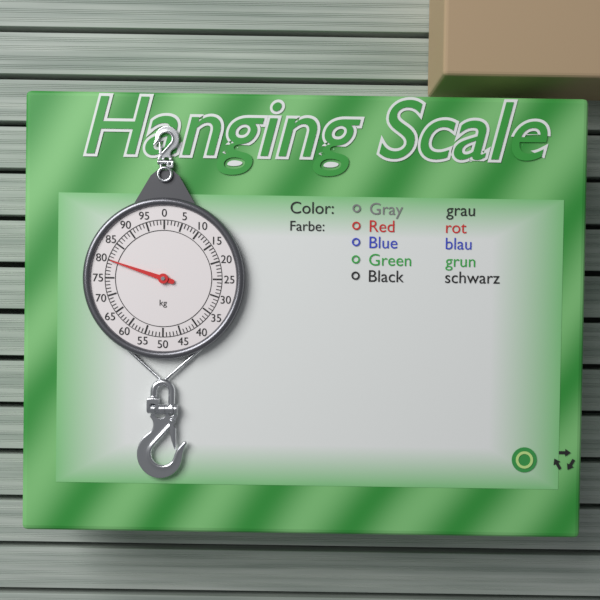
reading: 80 kg
